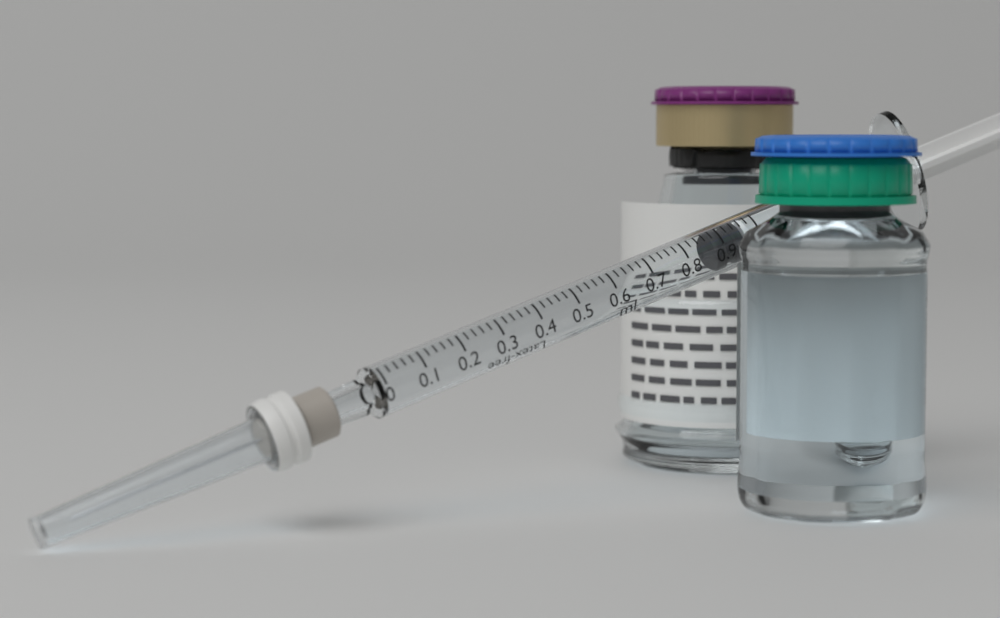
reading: 0.88 ml
